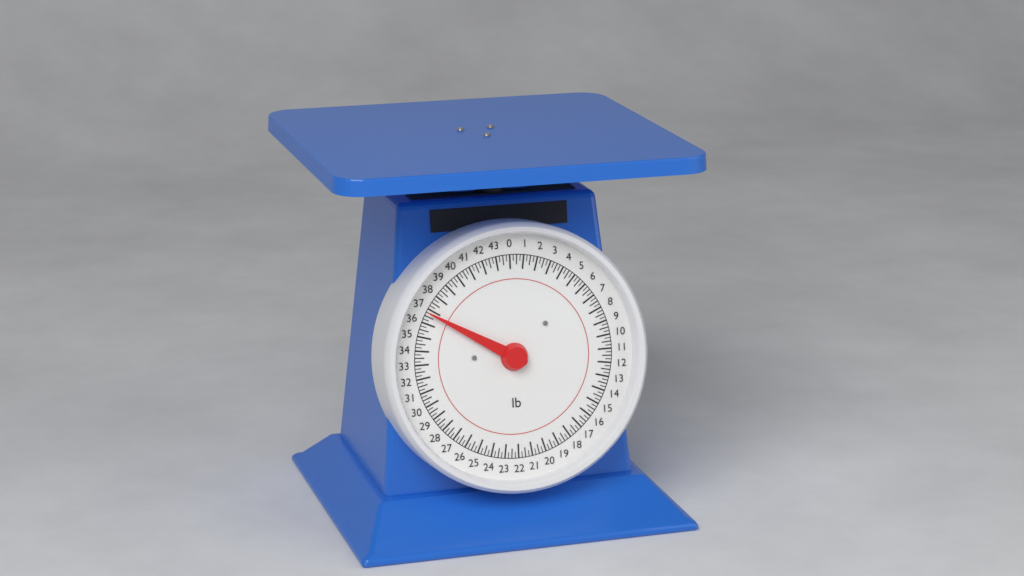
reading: 36.75 lb
